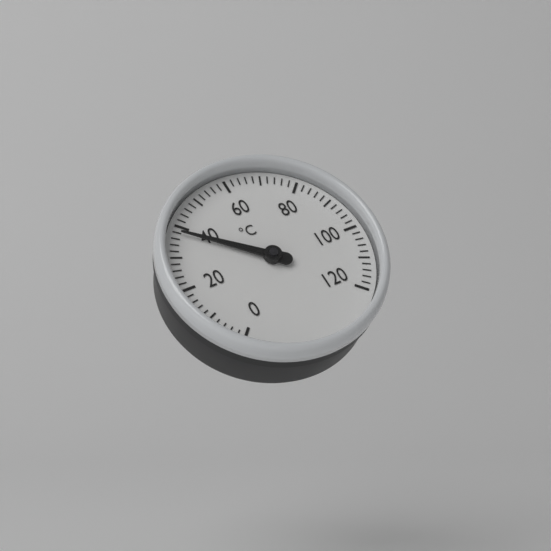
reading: 38 °C
